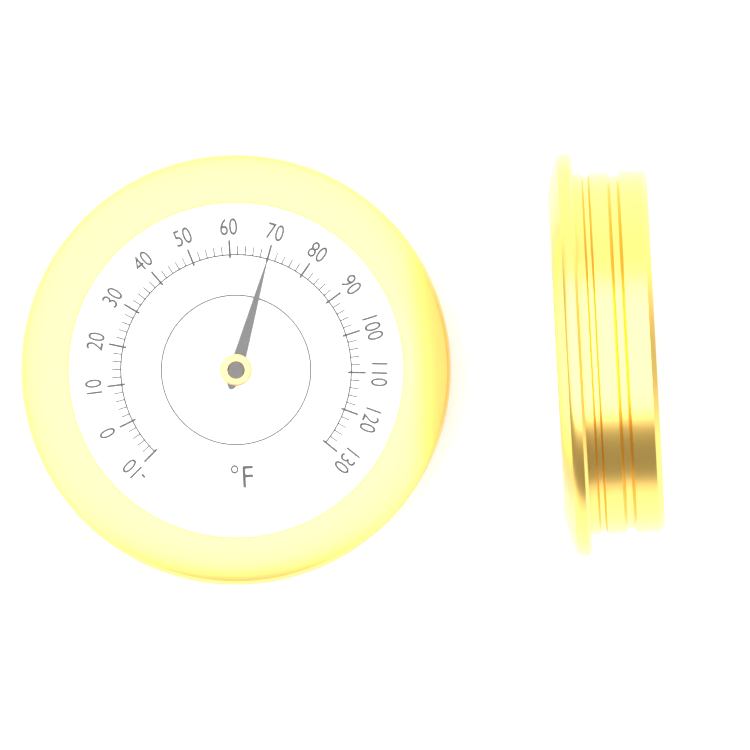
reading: 70 °F
